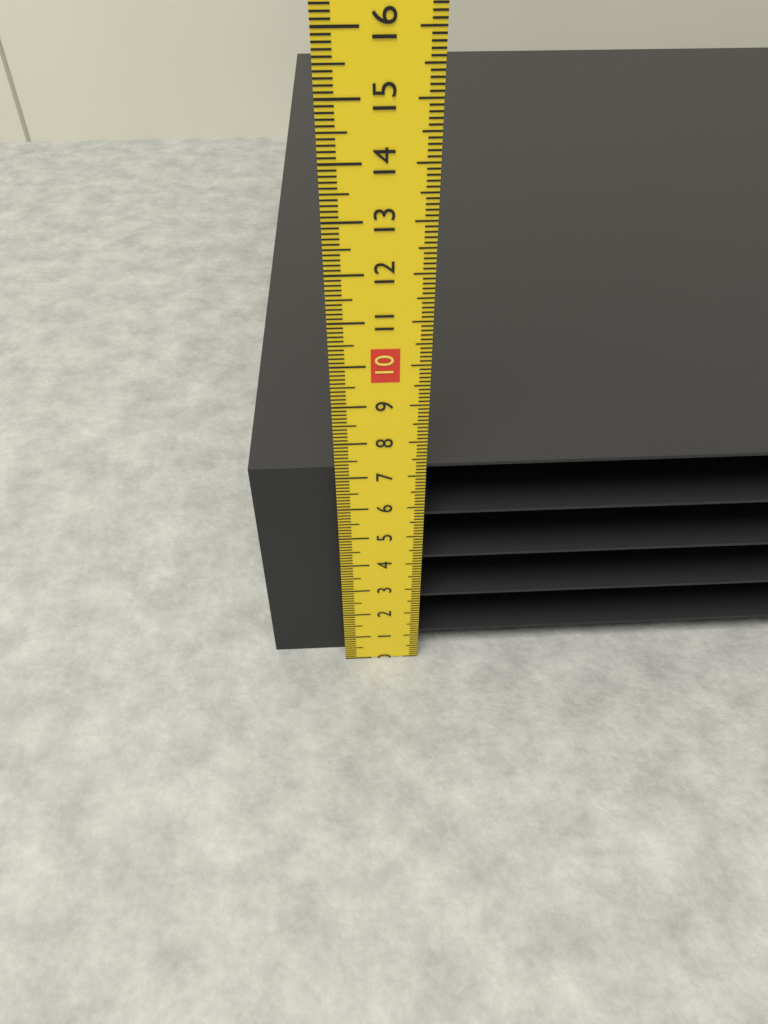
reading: 7.0 cm
